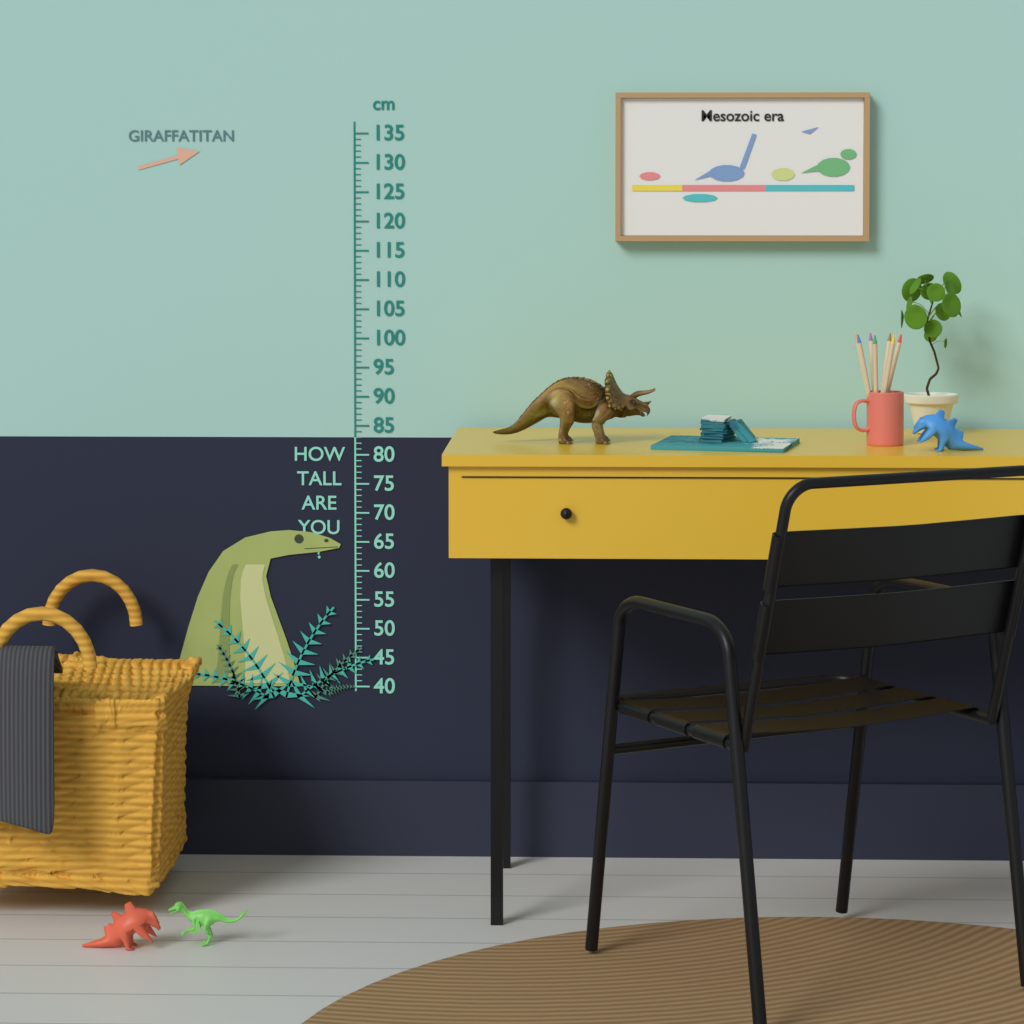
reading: 67 cm
